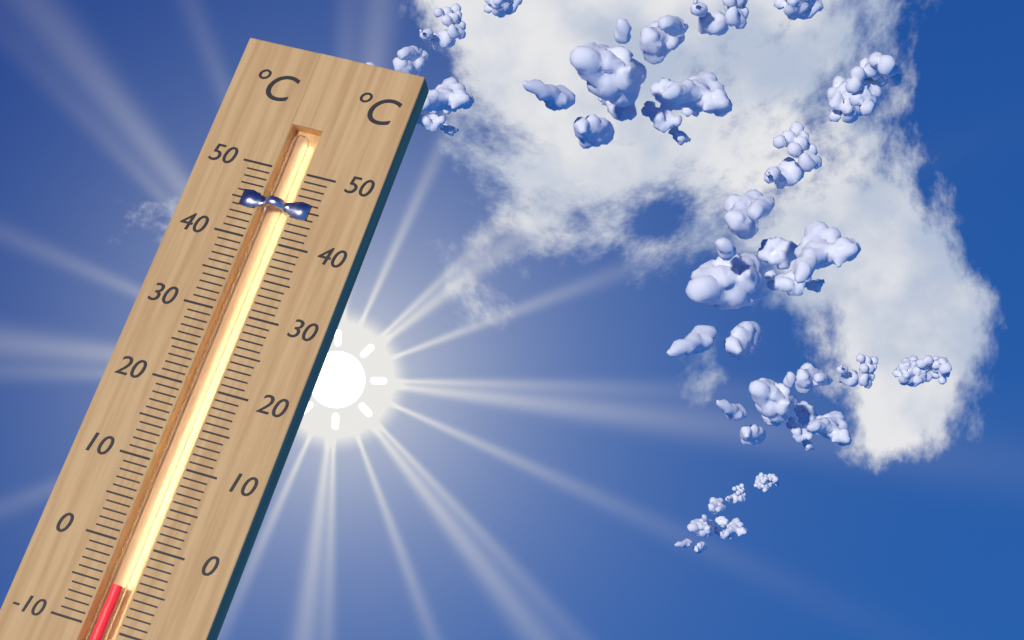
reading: -5 °C
